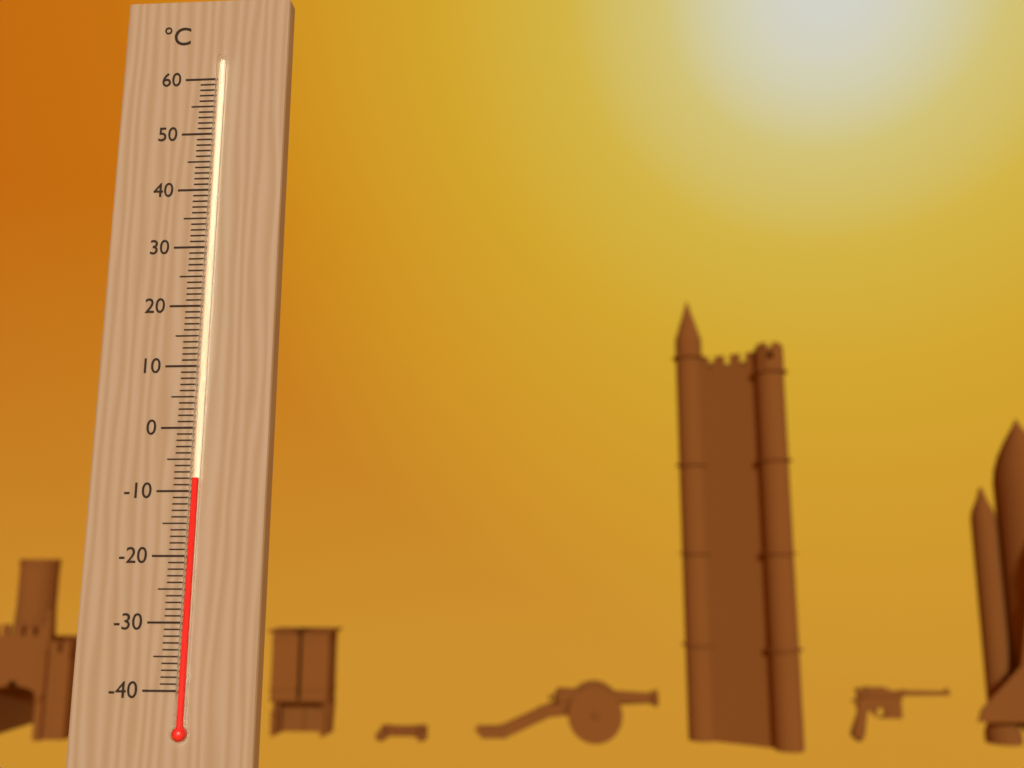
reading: -8 °C
